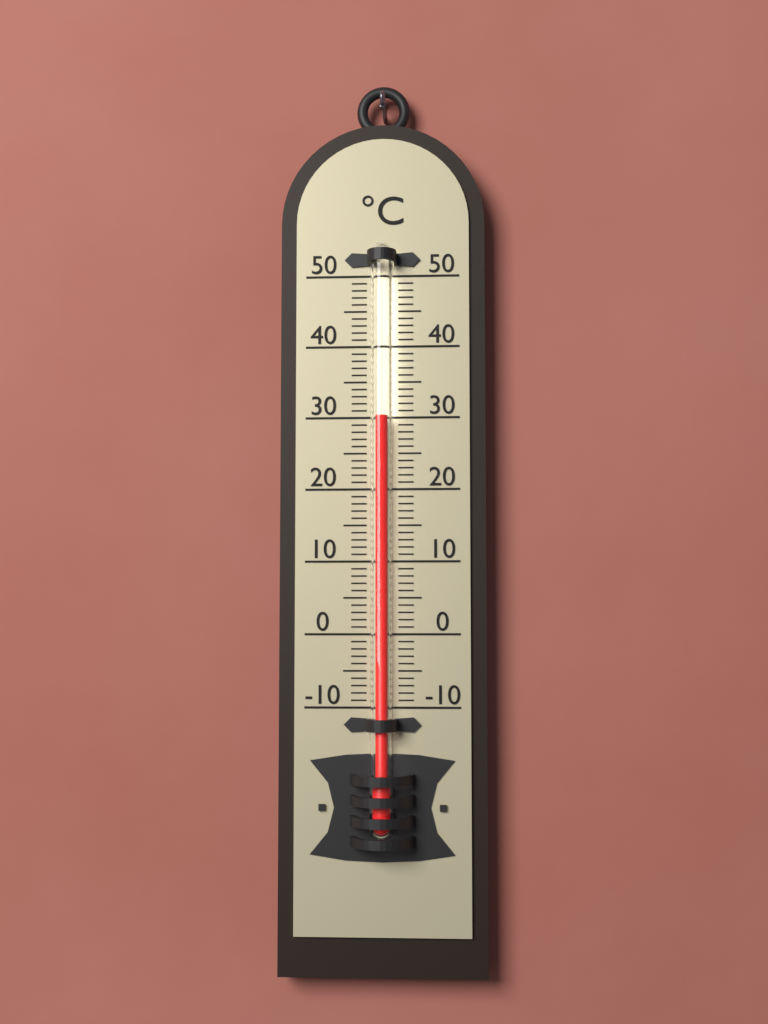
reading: 30 °C
